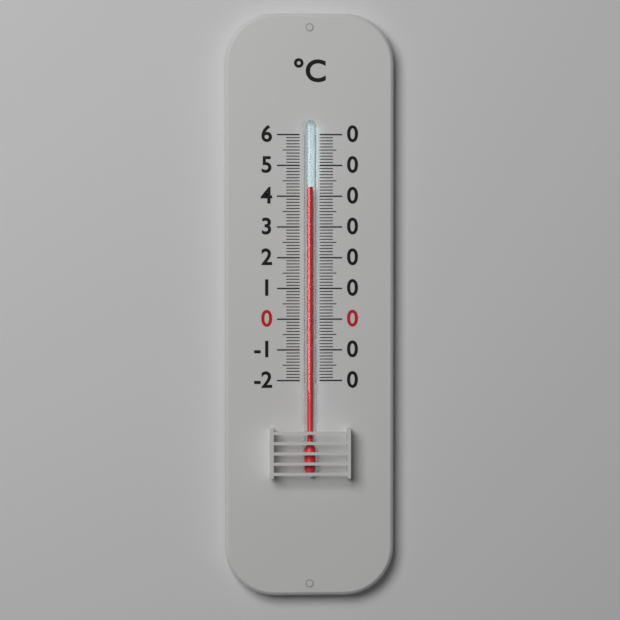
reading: 43 °C
